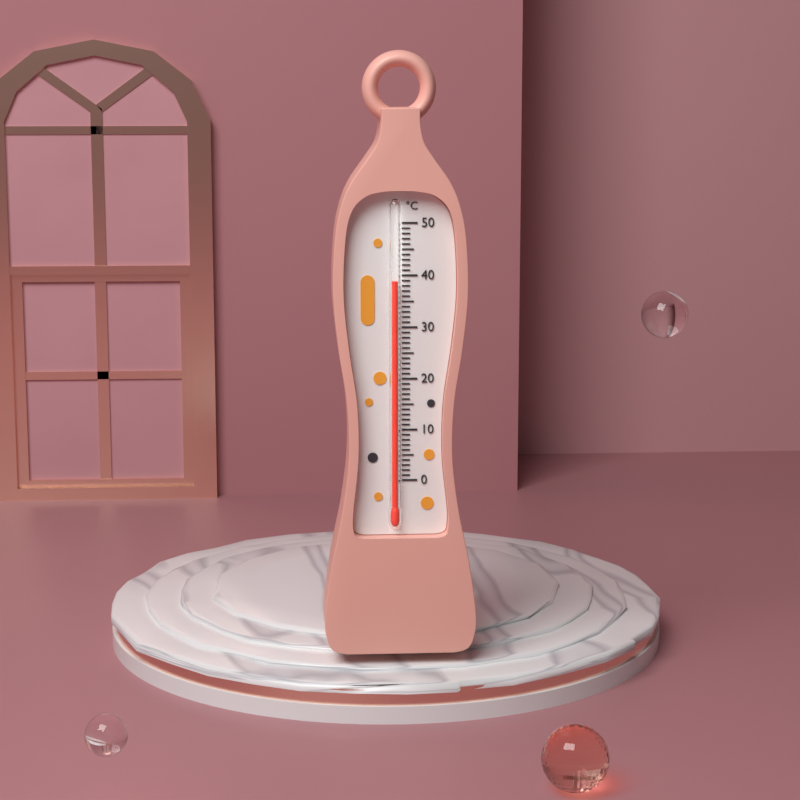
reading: 39 °C
